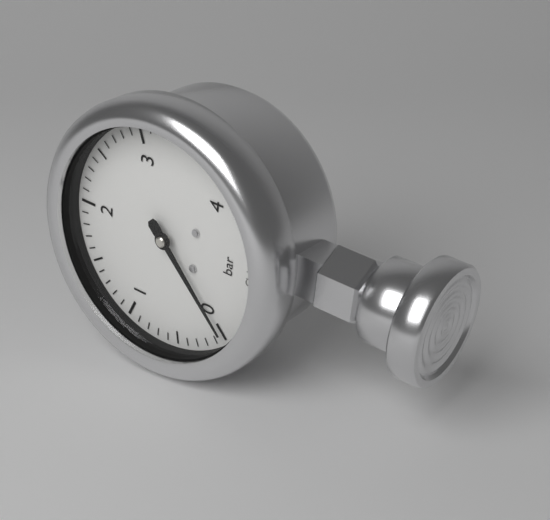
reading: 0.0 bar
